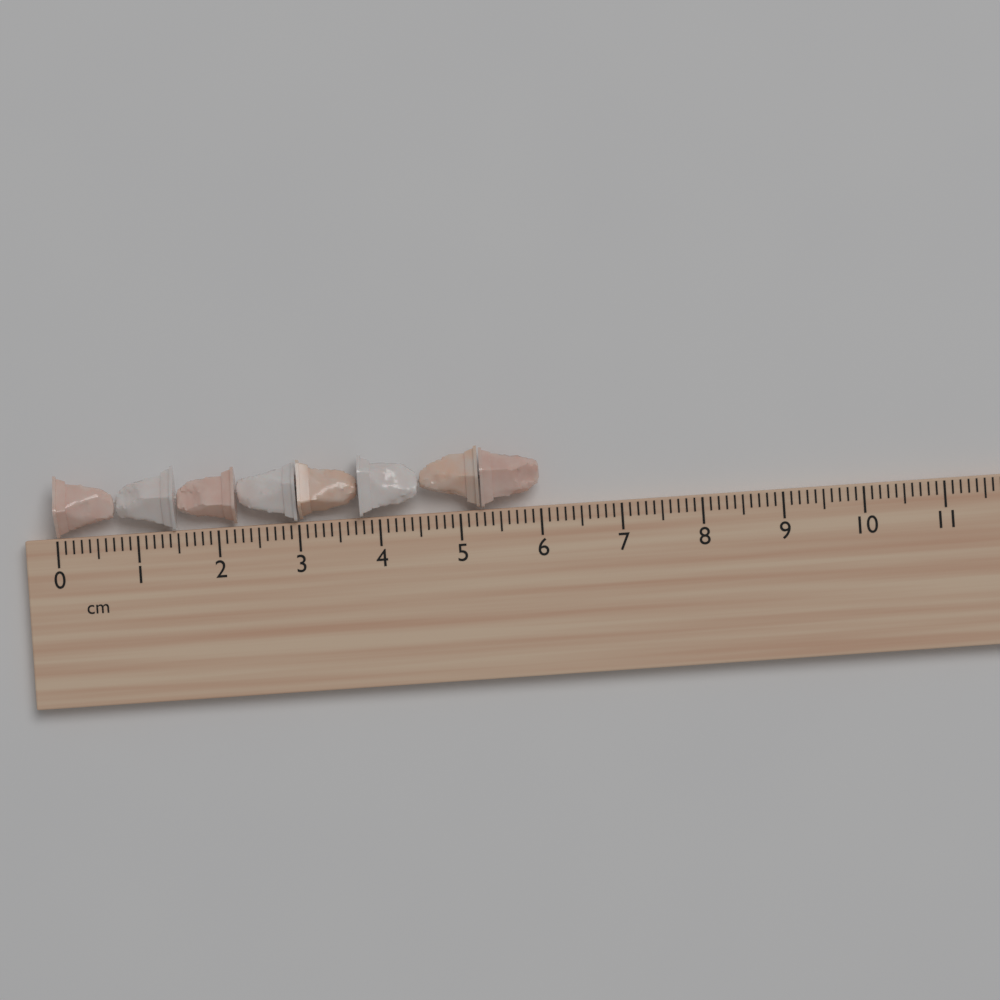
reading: 6.0 cm
